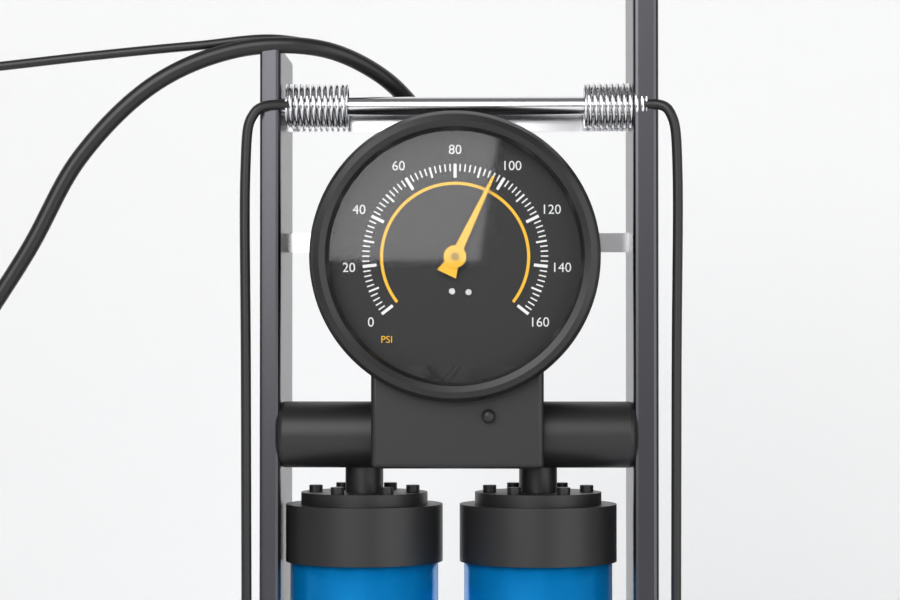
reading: 96 psi
